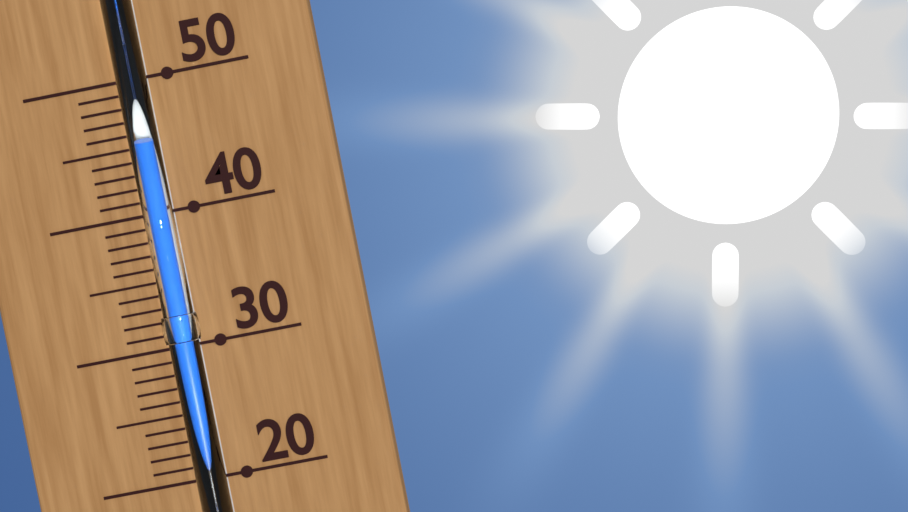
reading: 45 (no unit)
